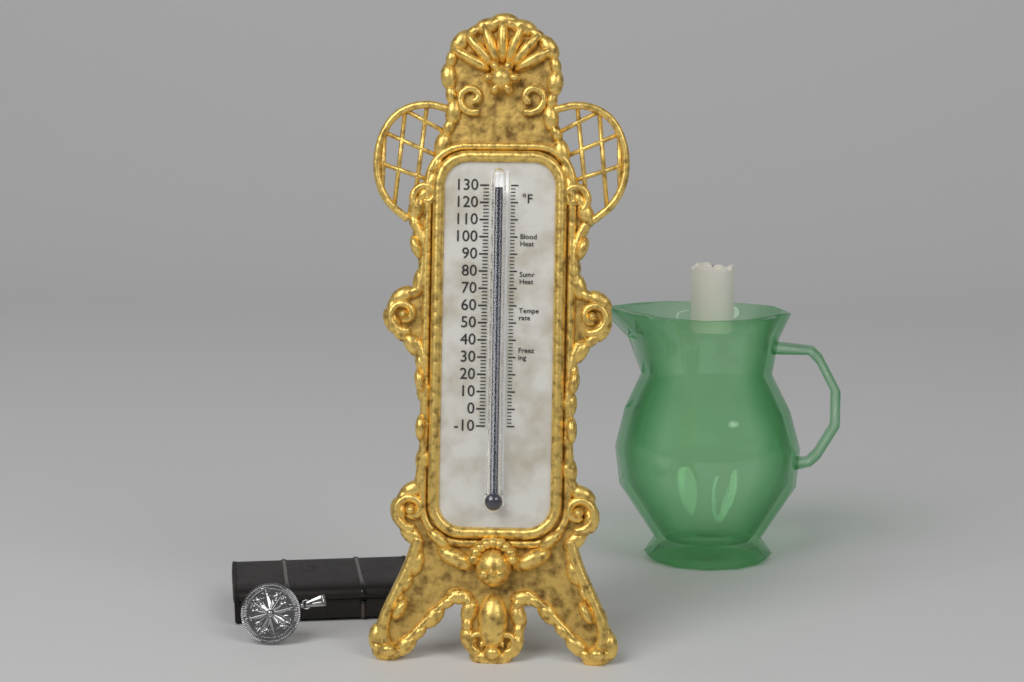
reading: 128 °F
